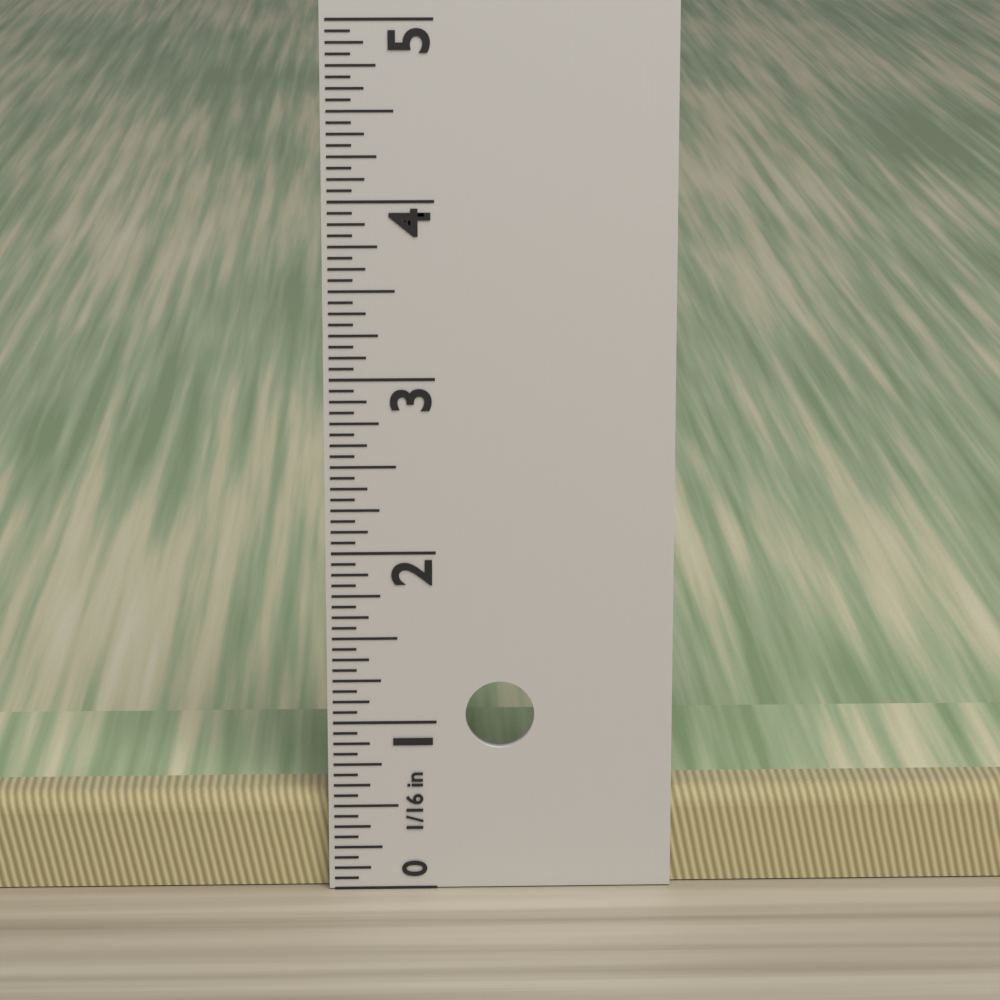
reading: 0.5625 in
